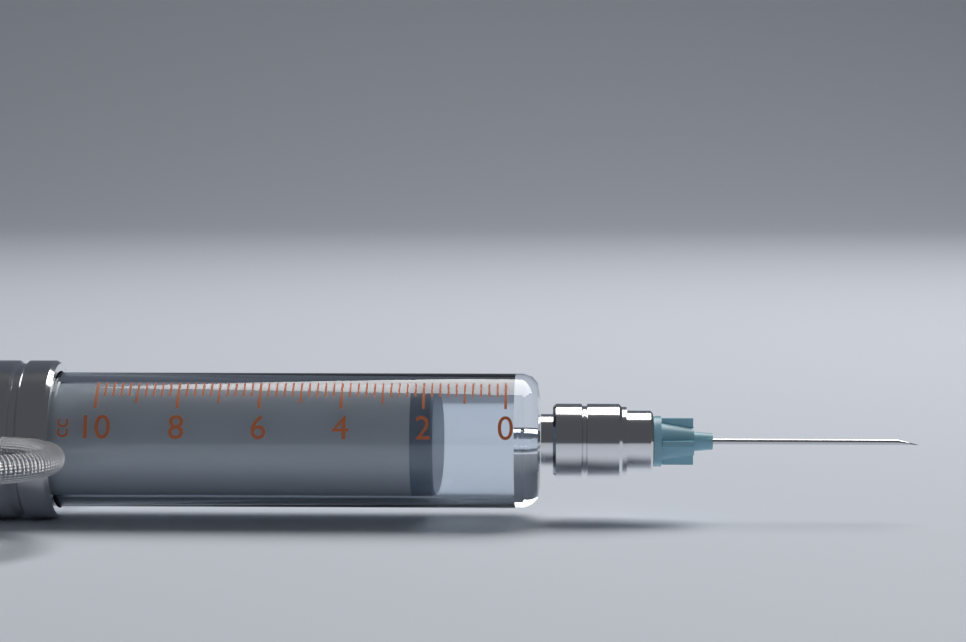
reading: 1.8 cc
